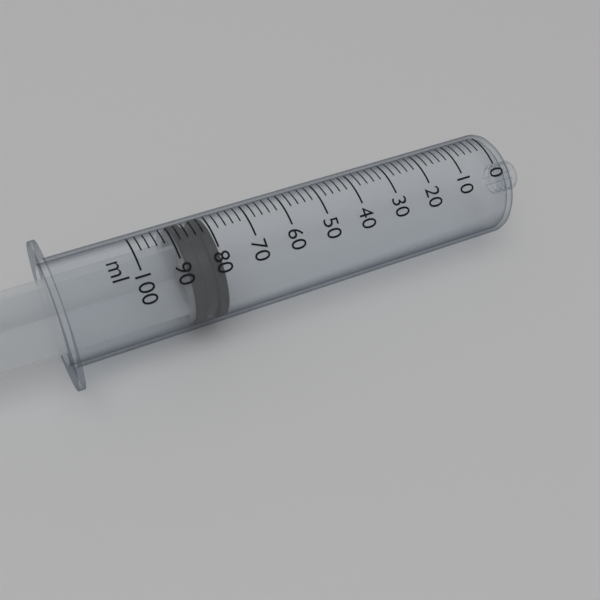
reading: 80 ml
